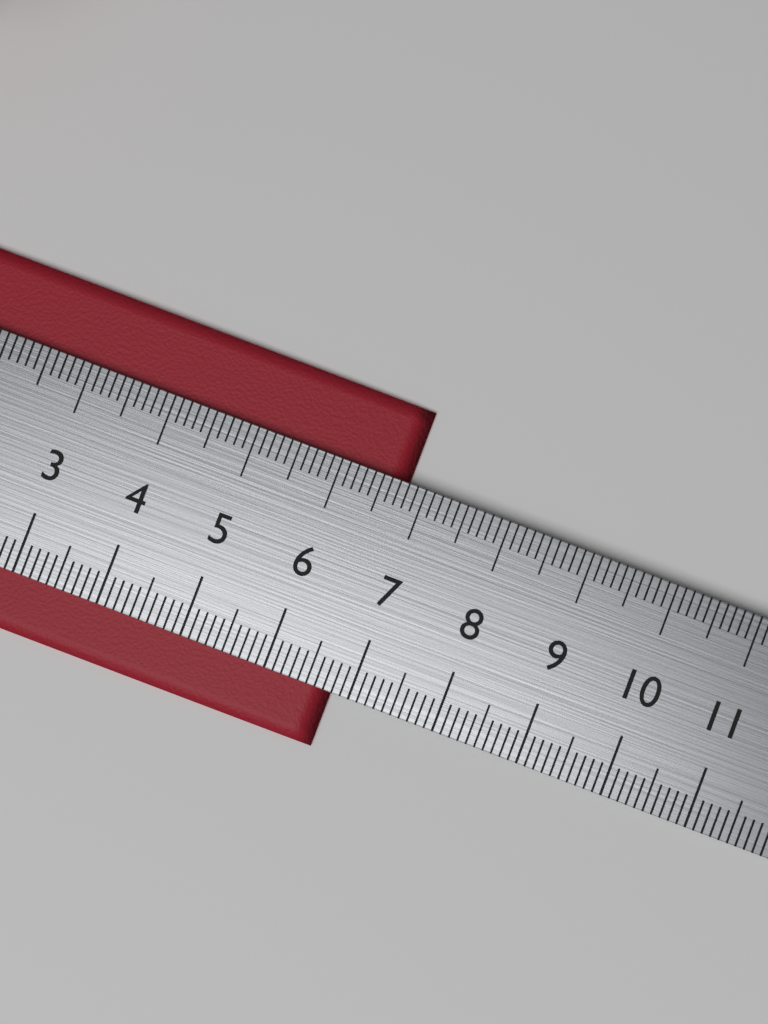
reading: 6.8 cm
